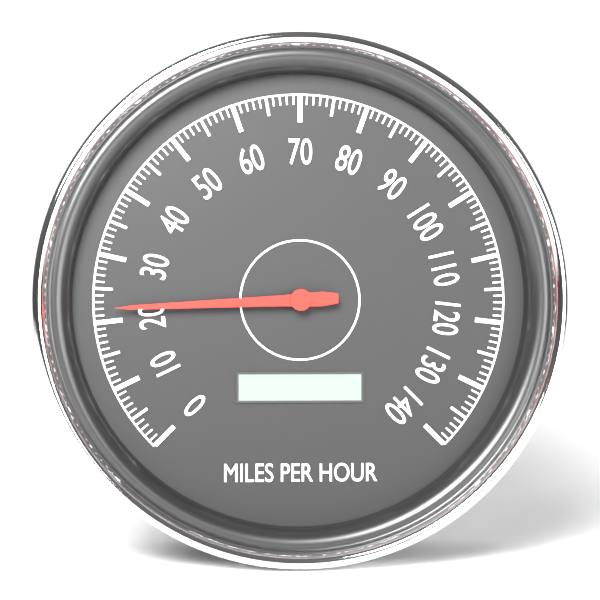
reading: 22 mph
